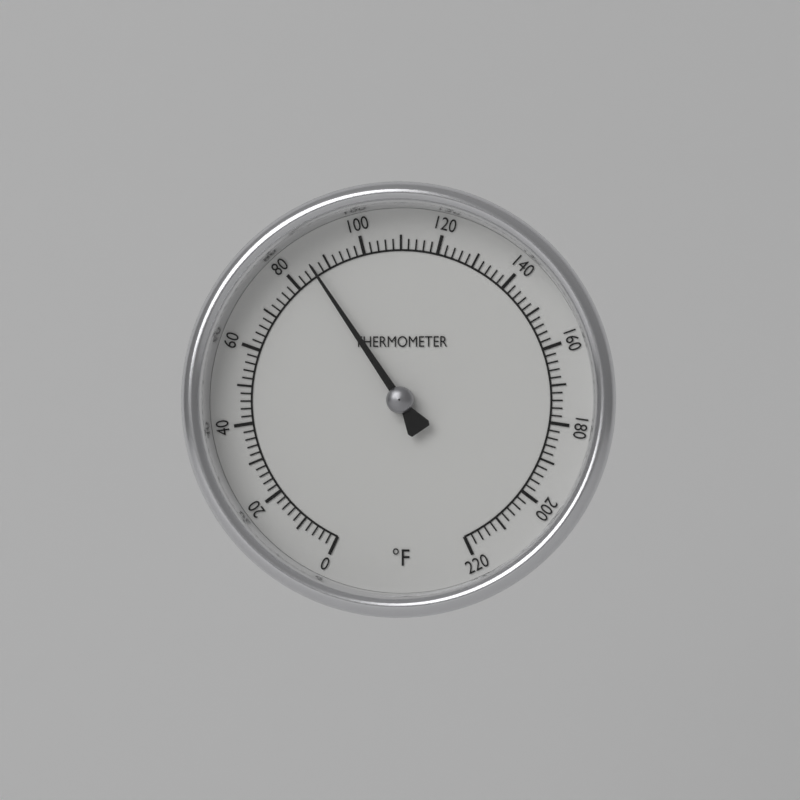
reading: 86 °F
